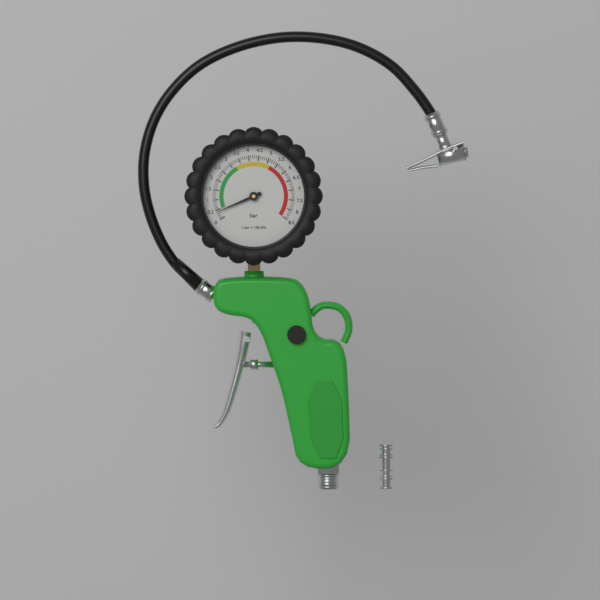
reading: 0.4 bar
